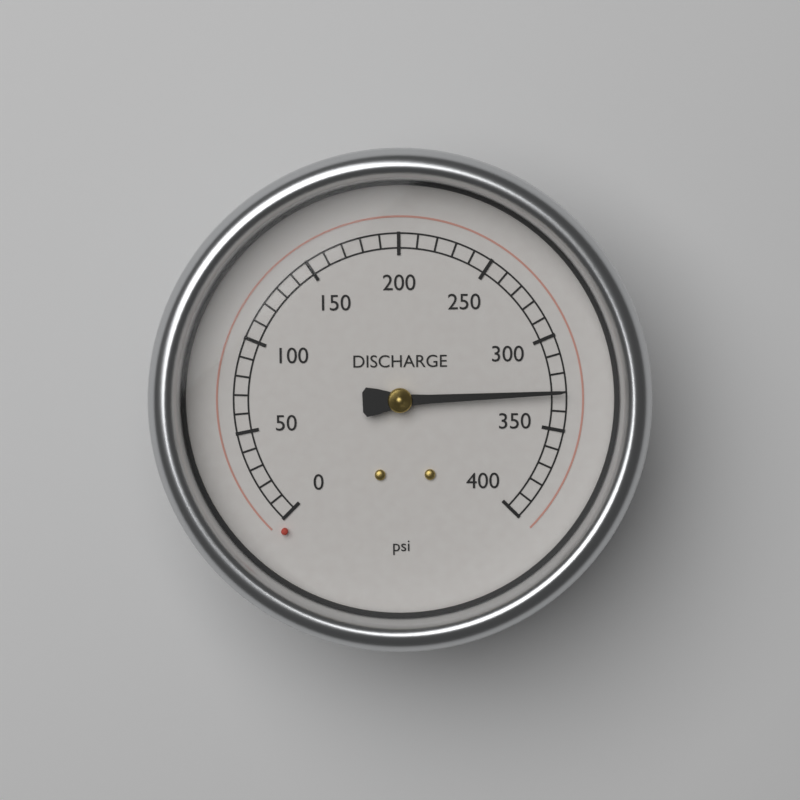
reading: 330 psi
